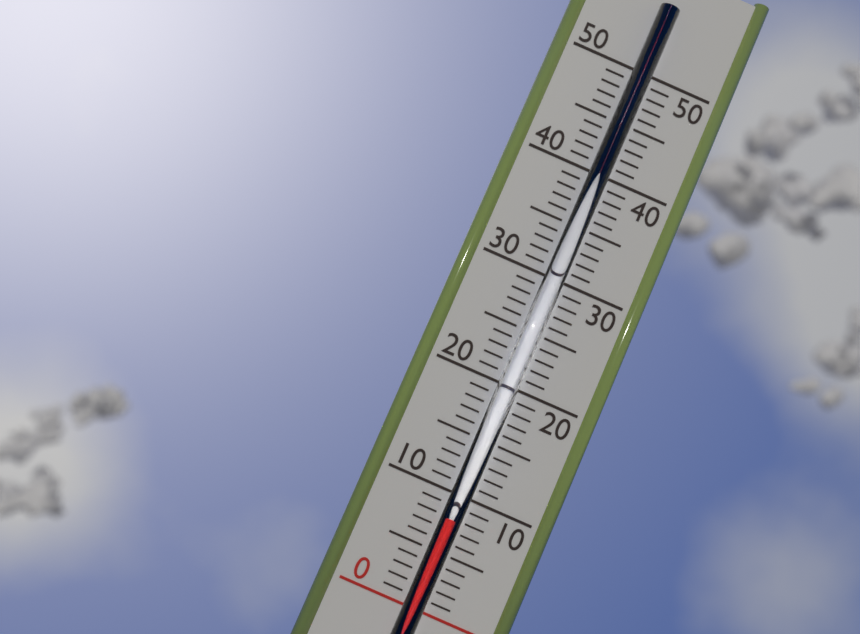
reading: 8 (no unit)
